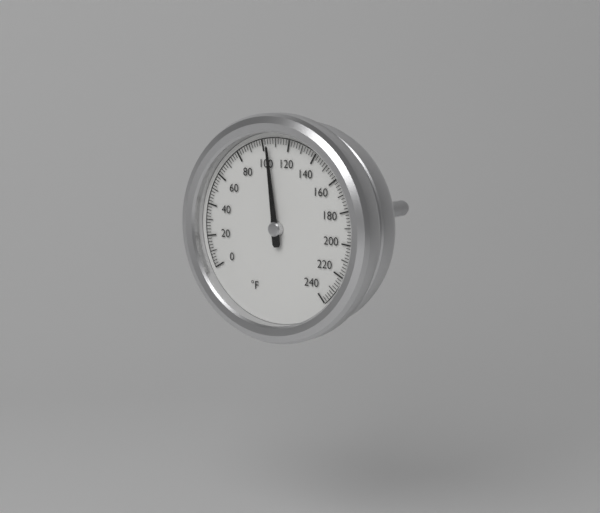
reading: 104 °F
